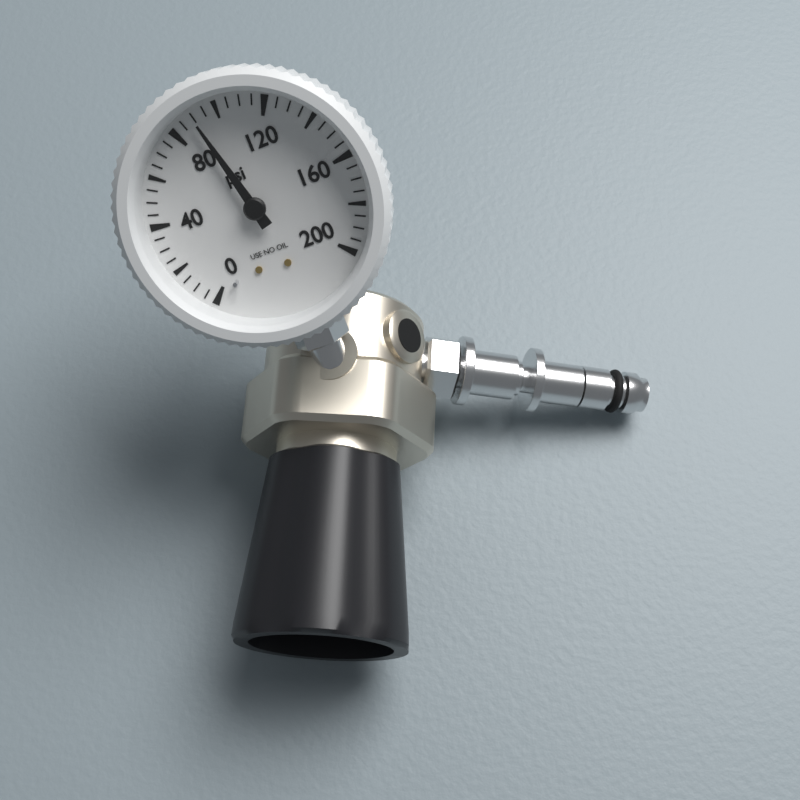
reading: 90 psi
